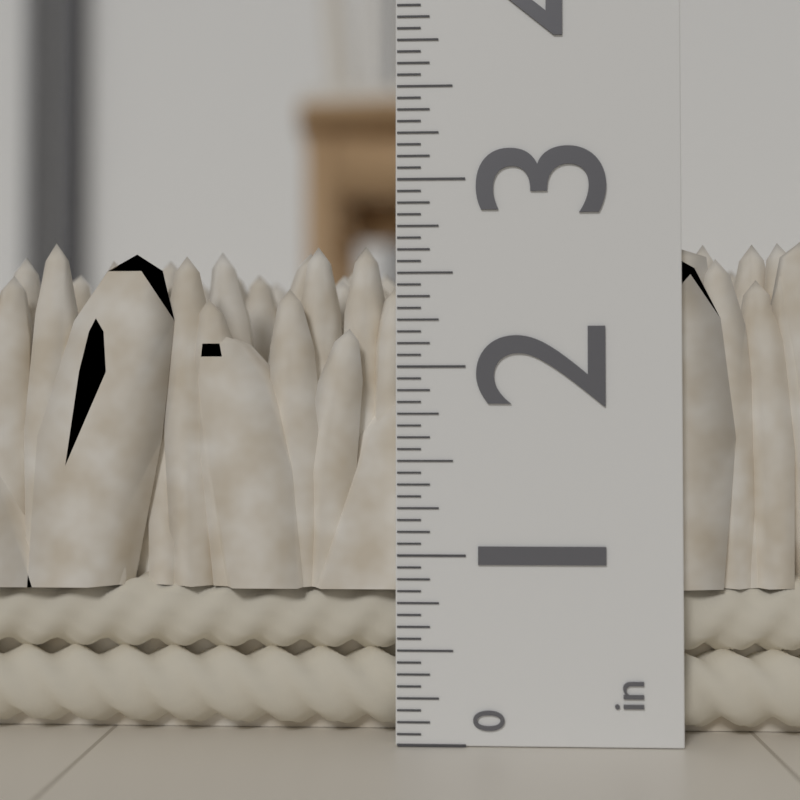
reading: 2.6875 in
